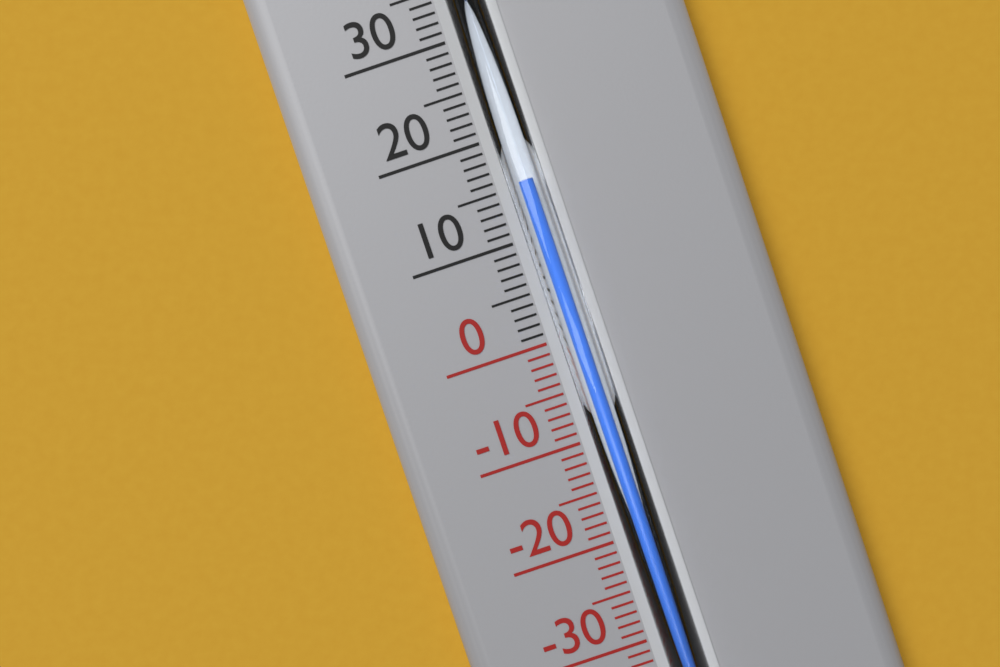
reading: 15 °C
